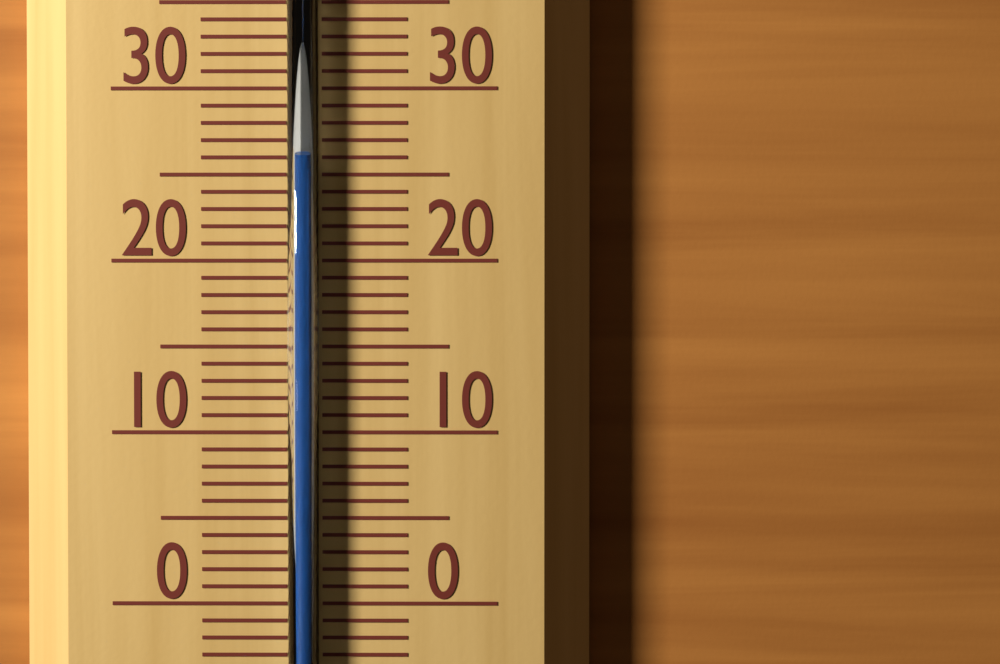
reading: 26 °C
